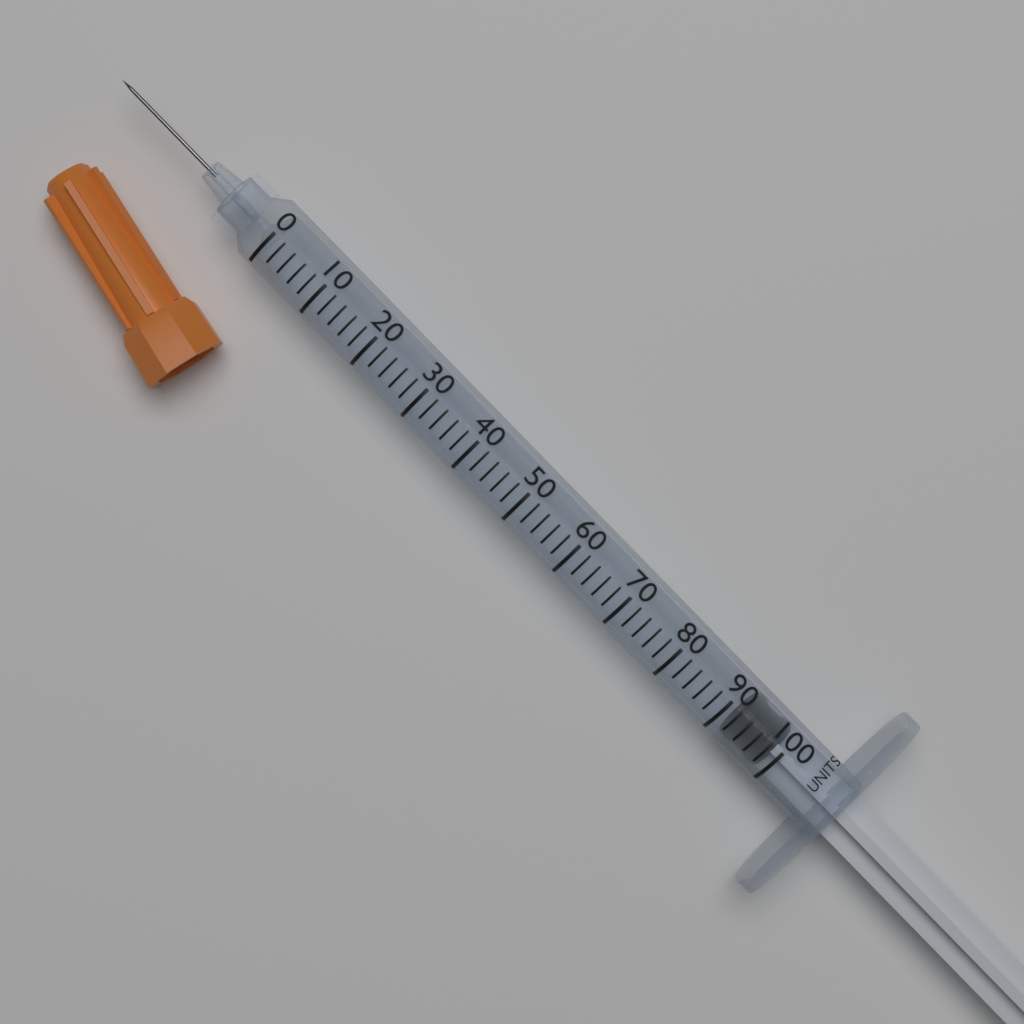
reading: 92 units
